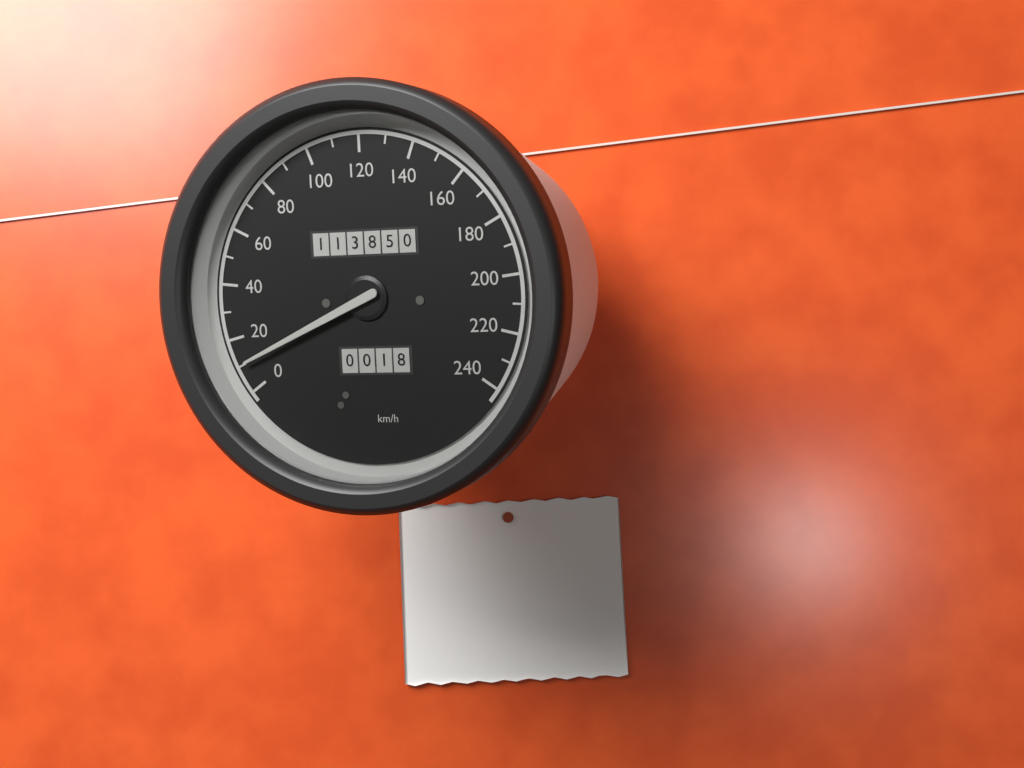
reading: 10 km/h
